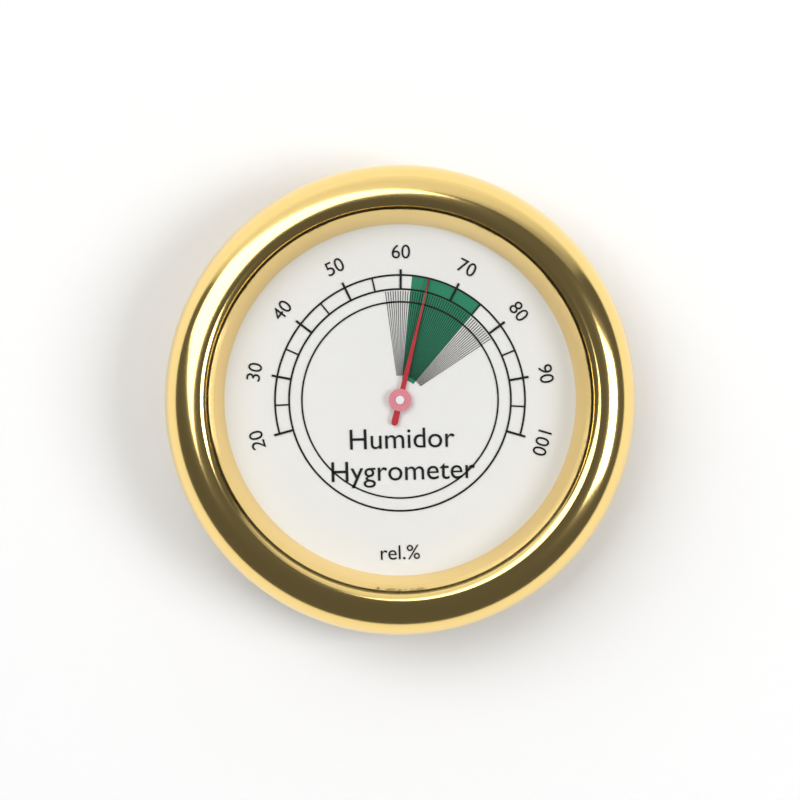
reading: 65 %
